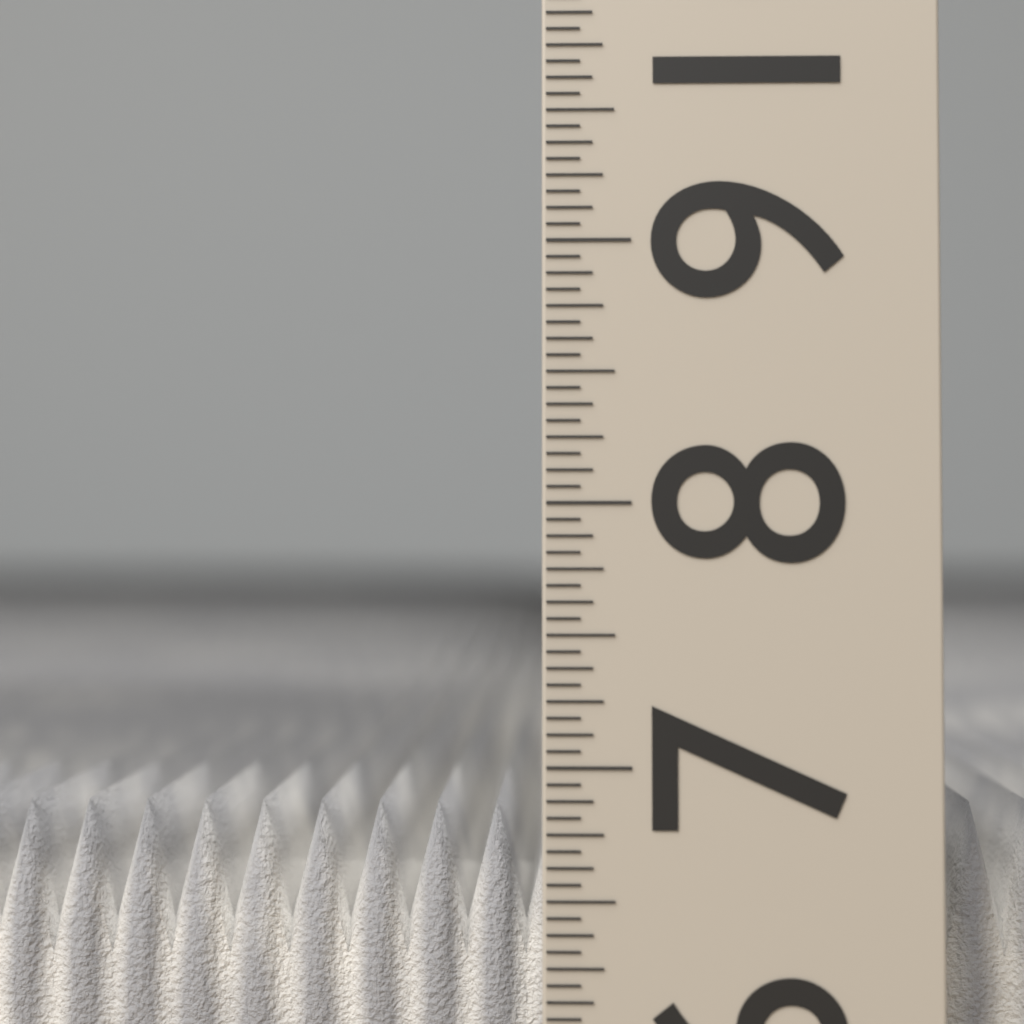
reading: 6.8125 (no unit)
